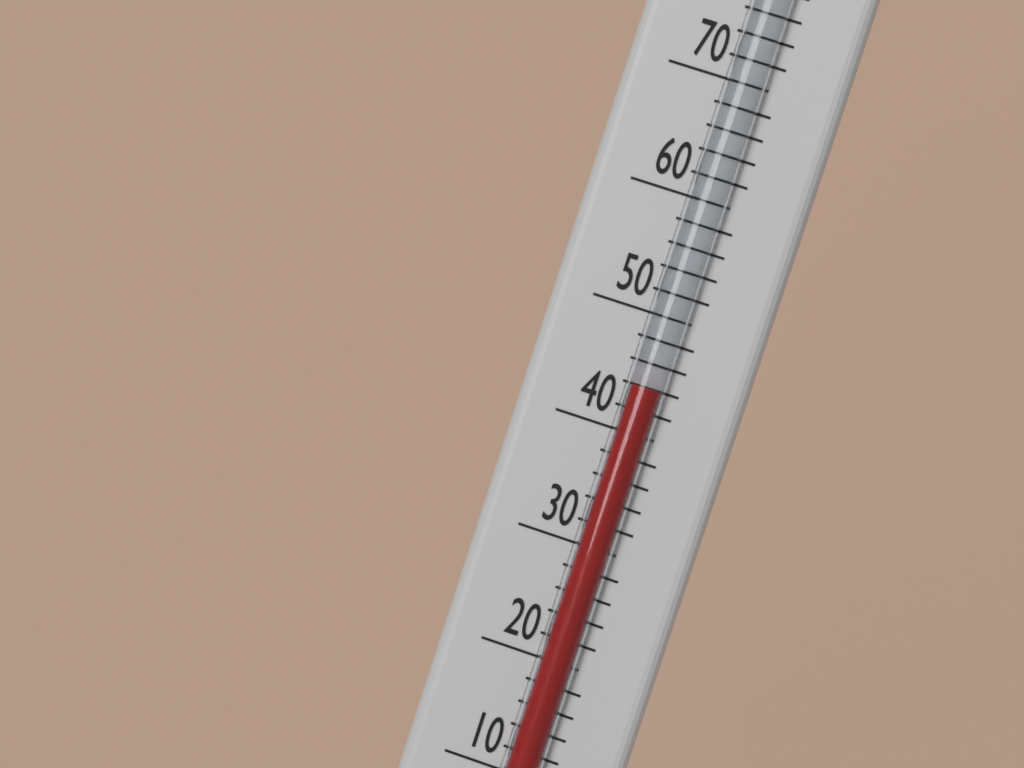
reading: 44 °F
